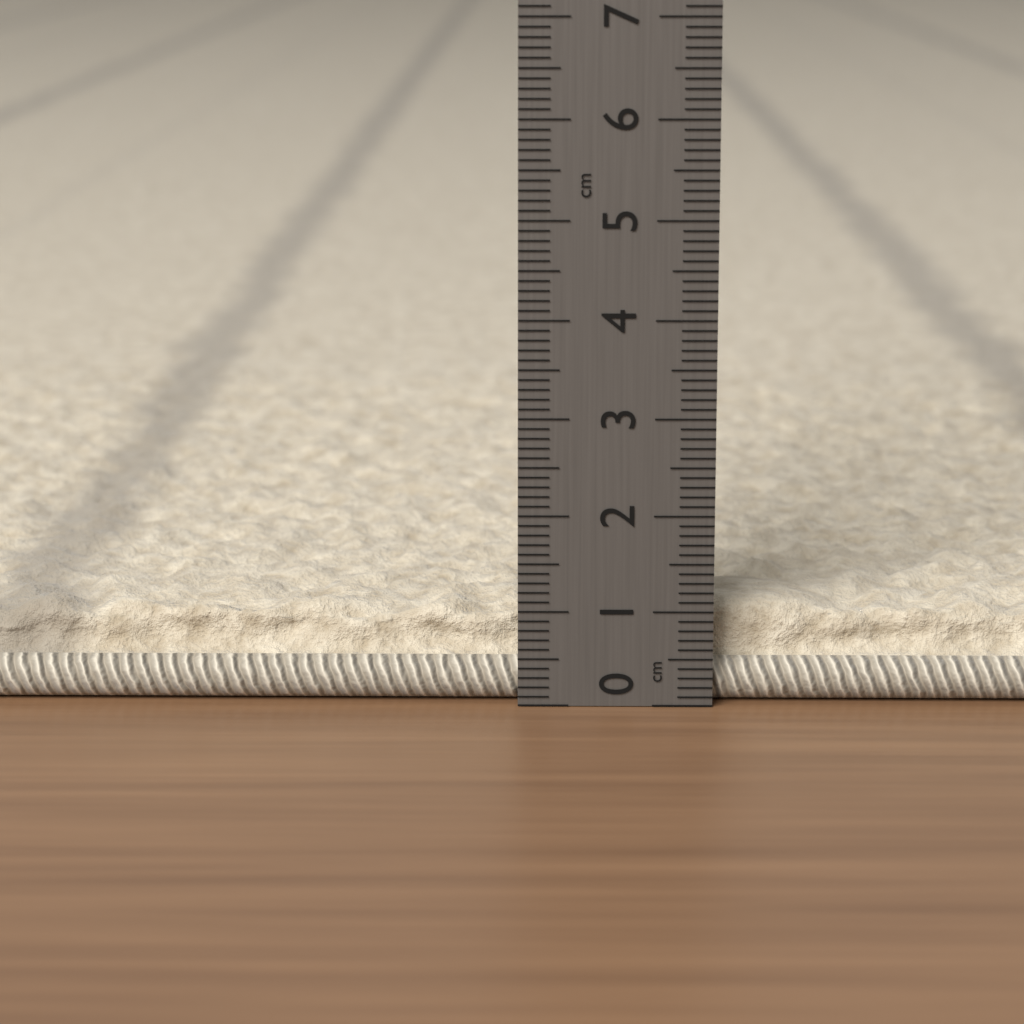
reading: 1.0 cm
